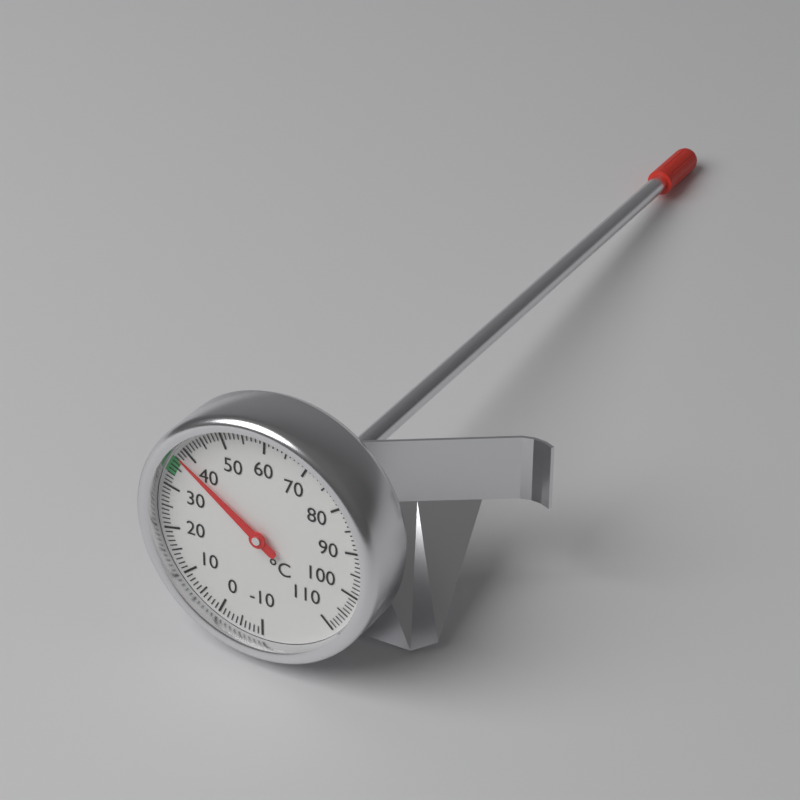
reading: 38 °C
